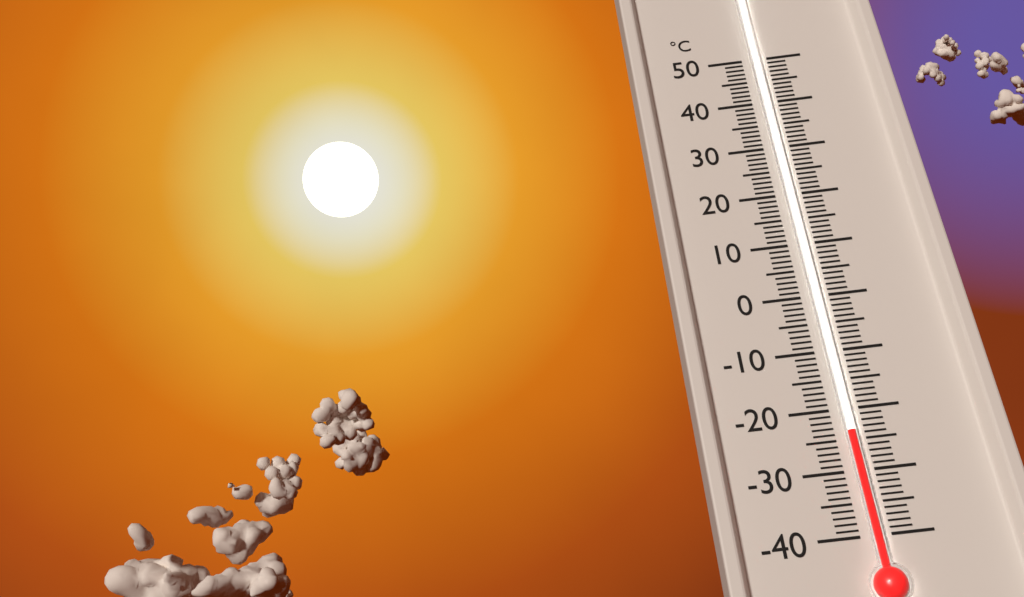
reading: -24 °C
